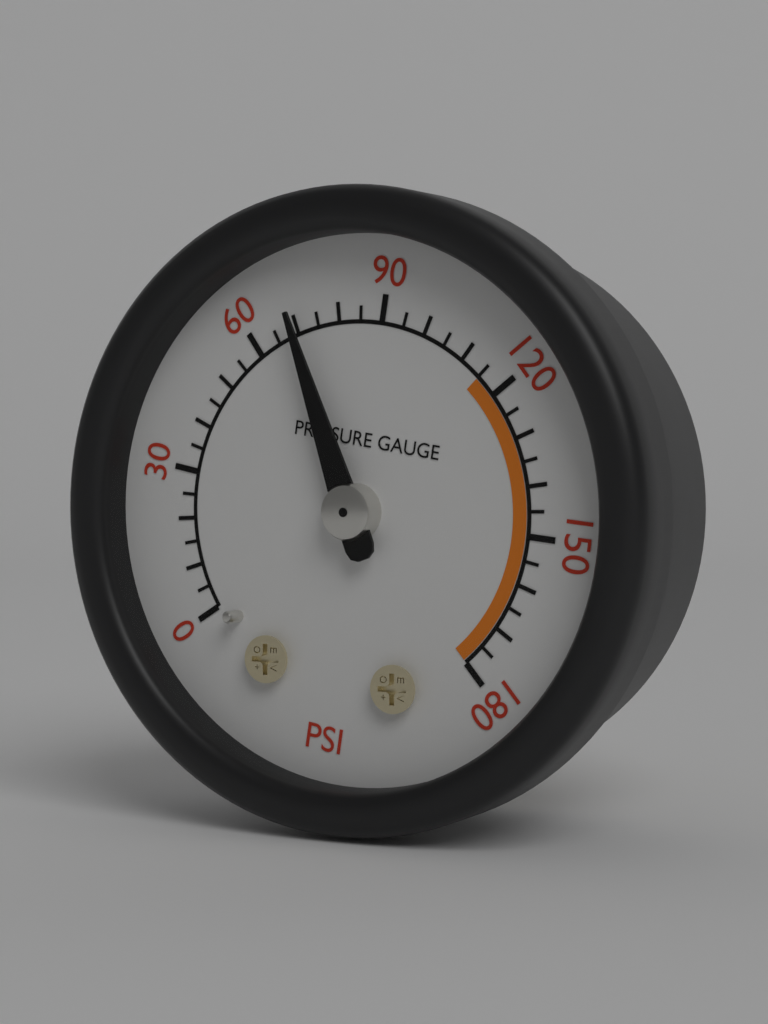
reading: 70 psi
